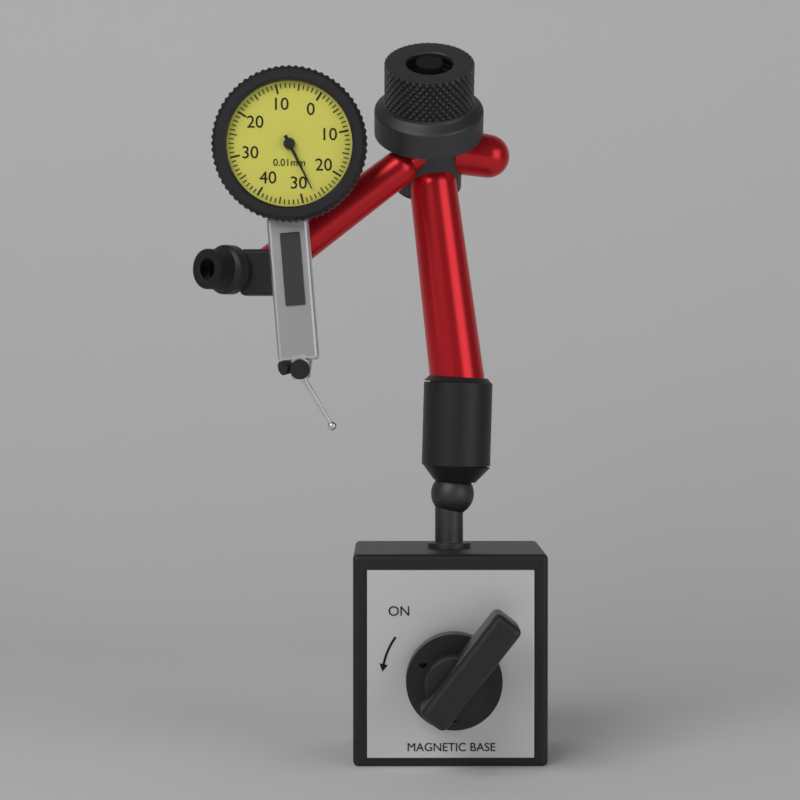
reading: 0.27 mm
